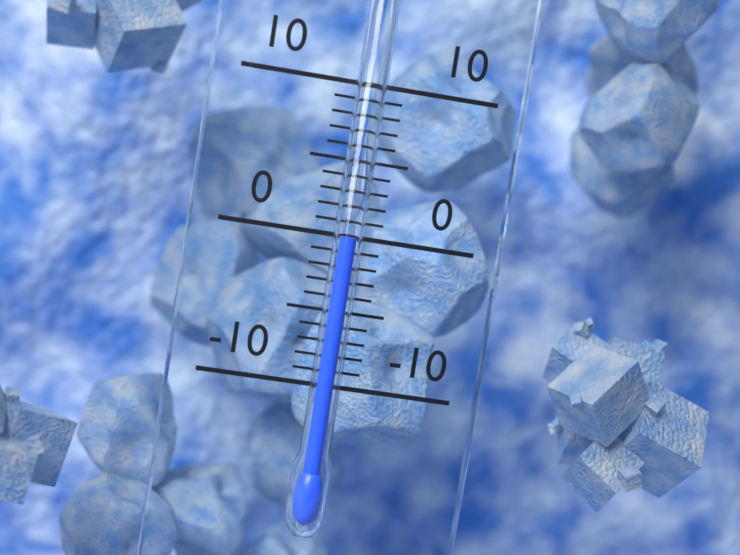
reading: 0 (no unit)
